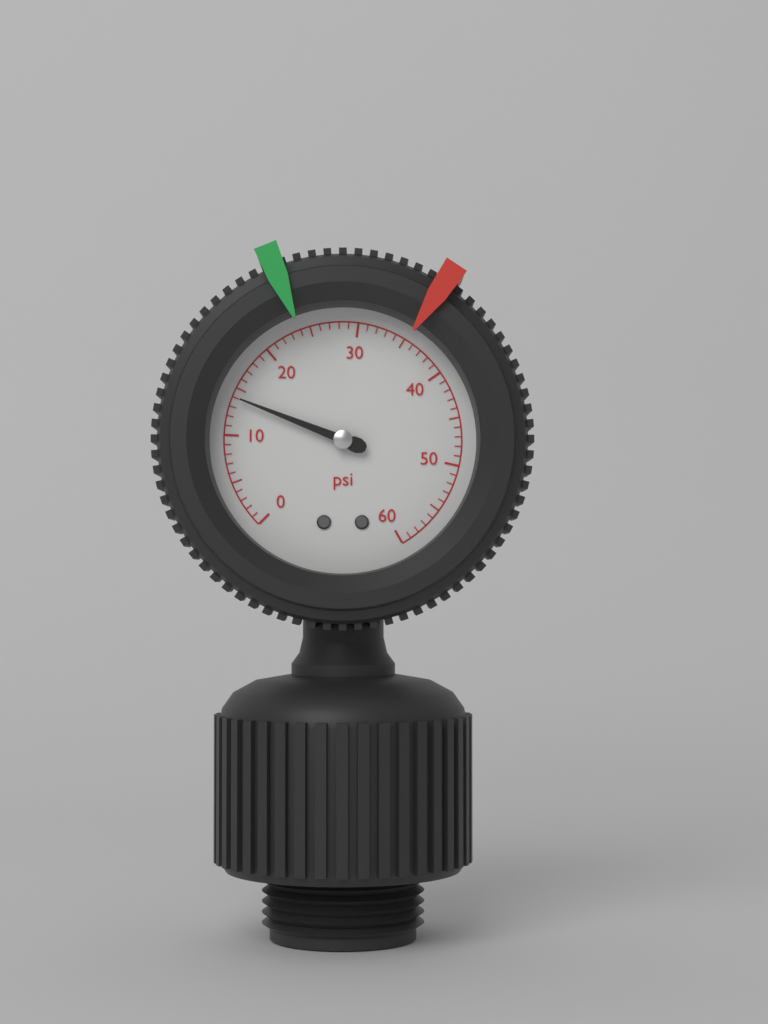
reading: 14 psi
